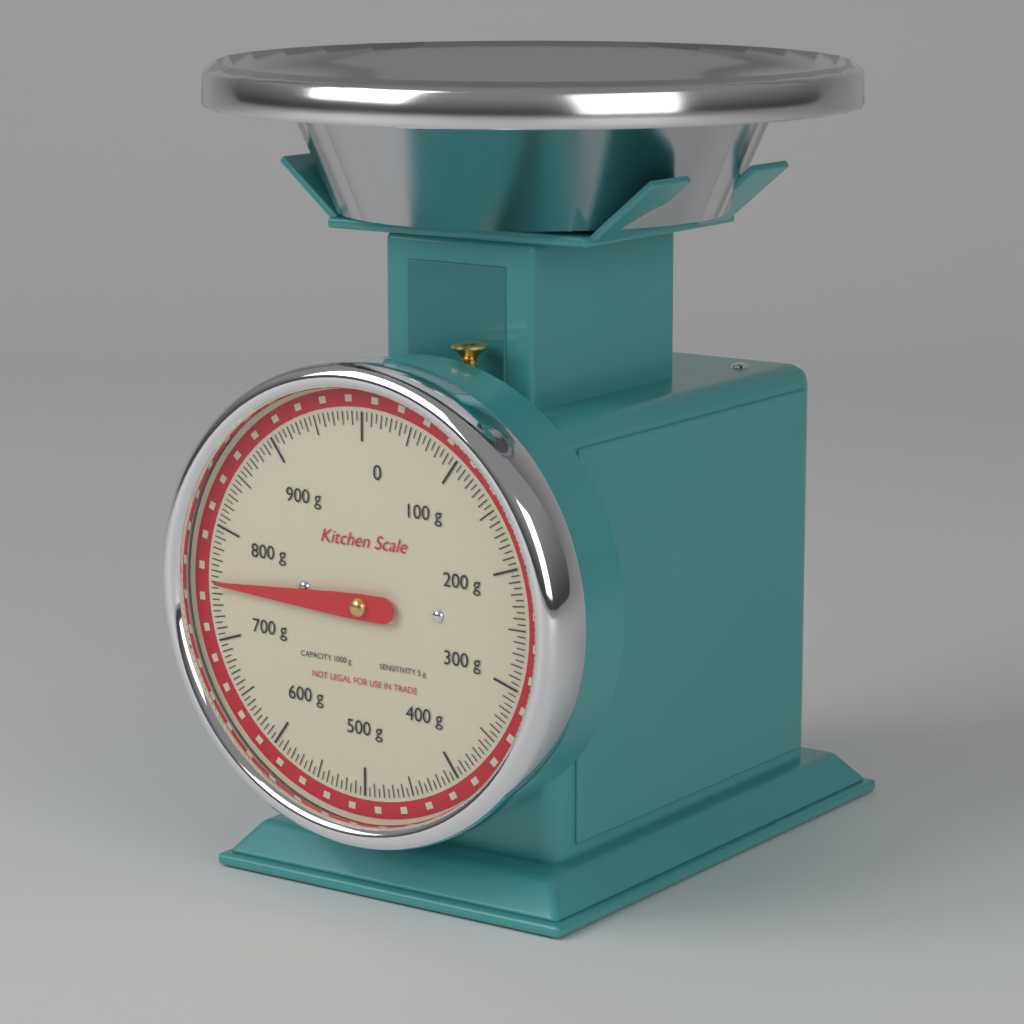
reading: 750 g
